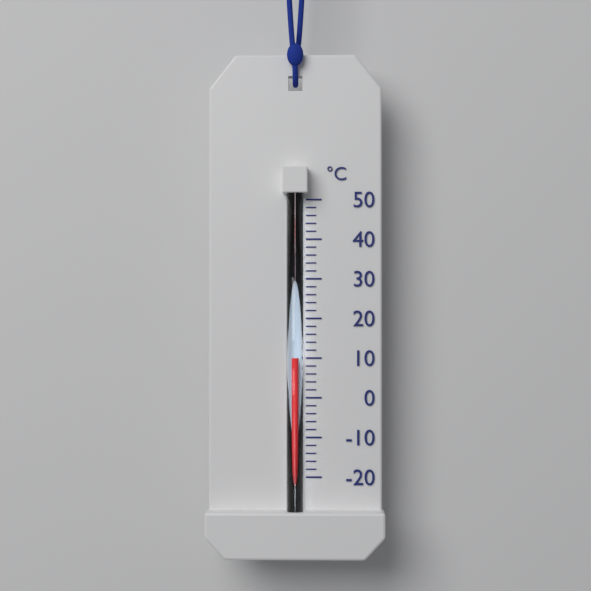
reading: 10 °C
